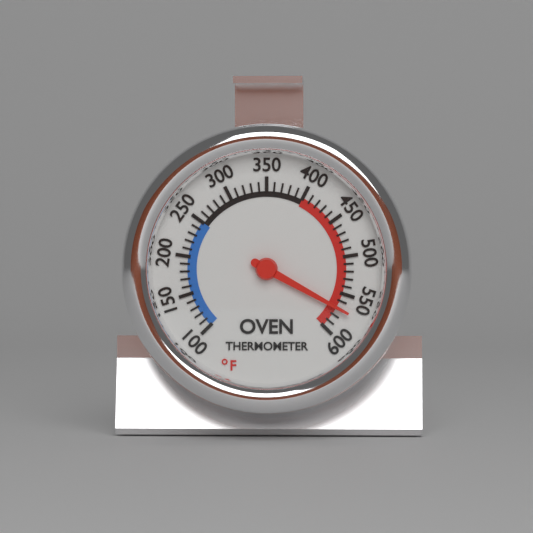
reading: 570 °F
